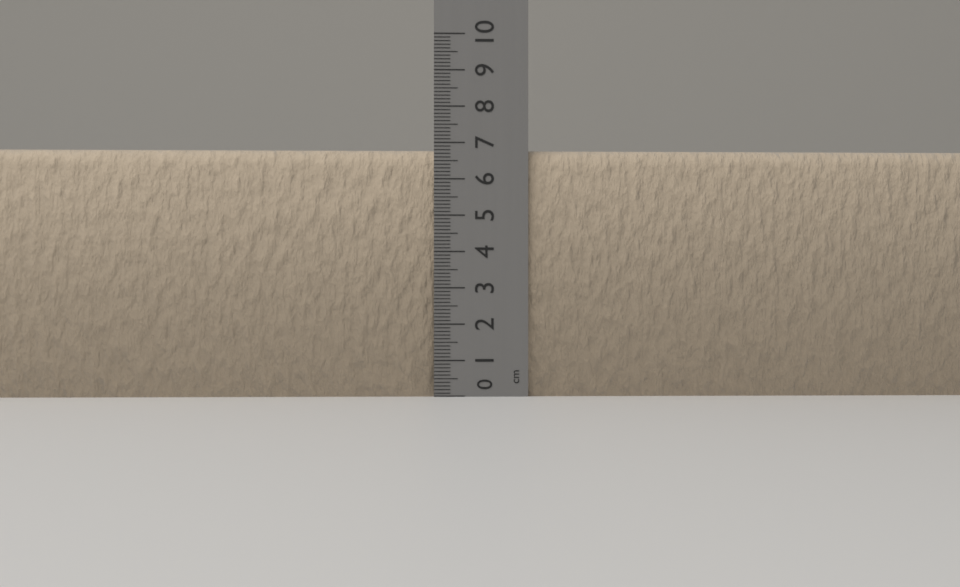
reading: 6.8 cm
